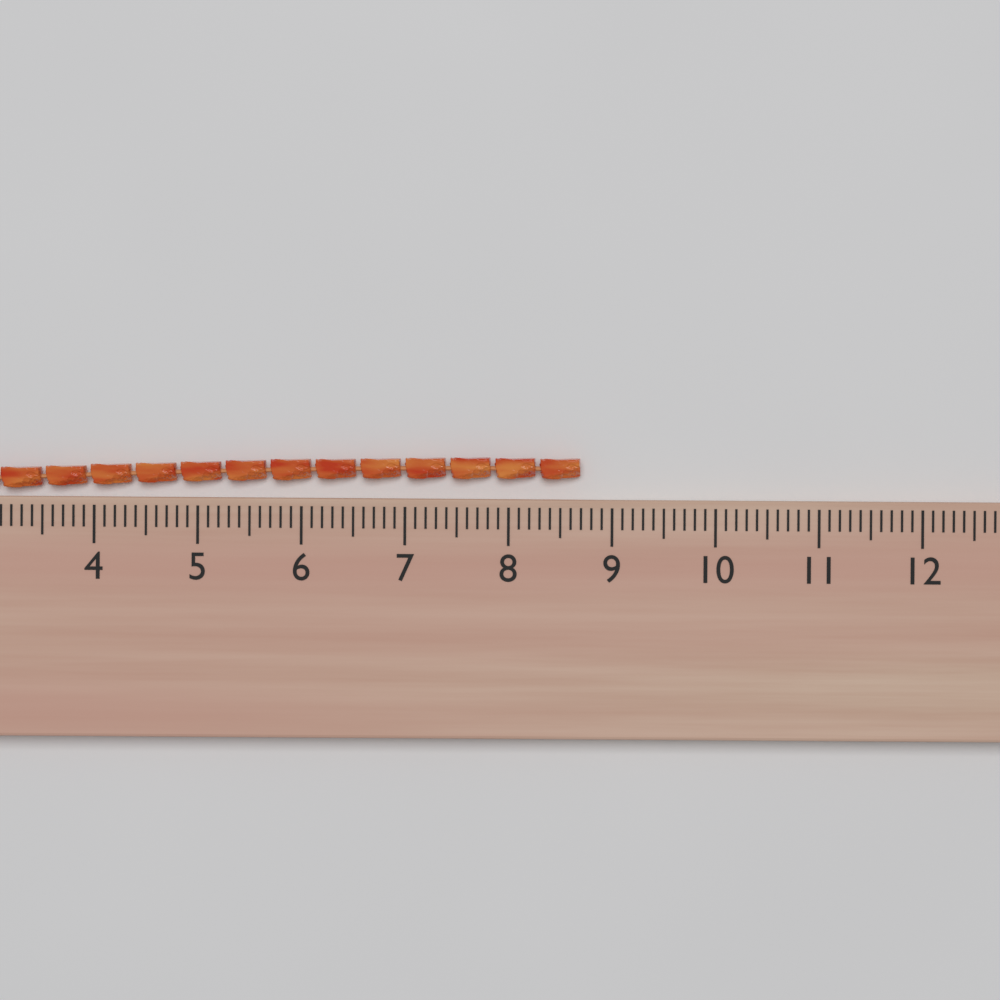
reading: 8.7 (no unit)
